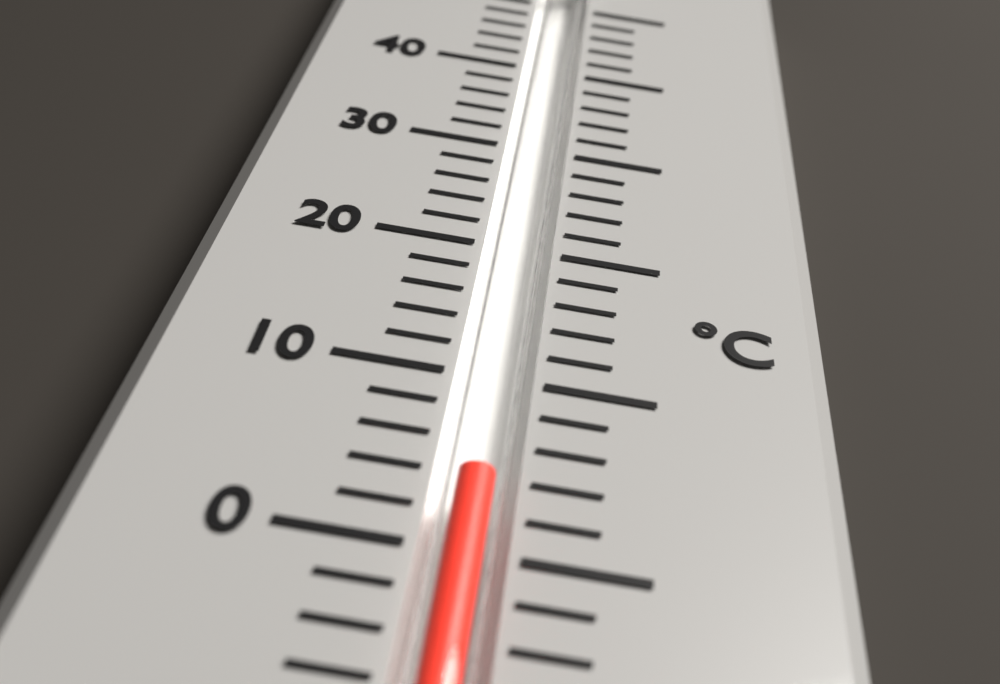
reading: 4 °C
